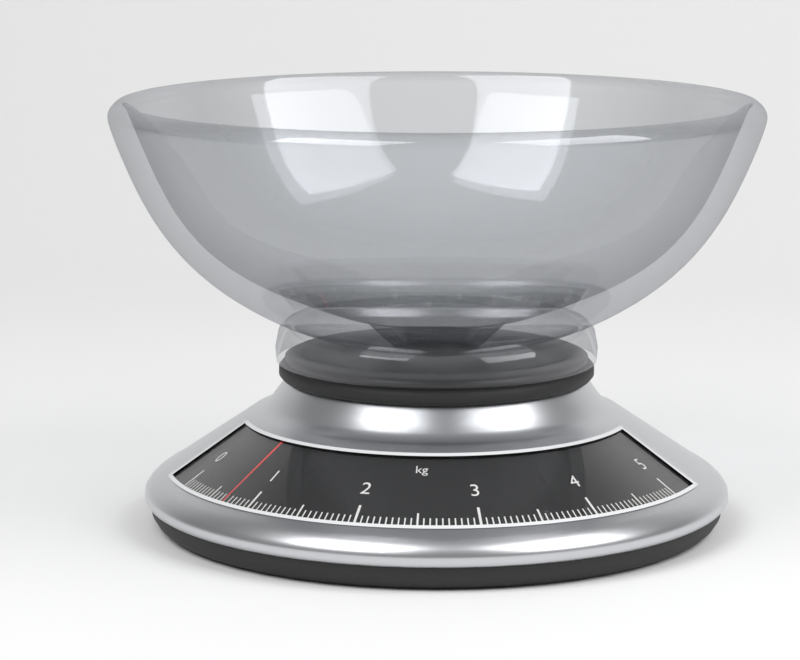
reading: 0.70 kg
